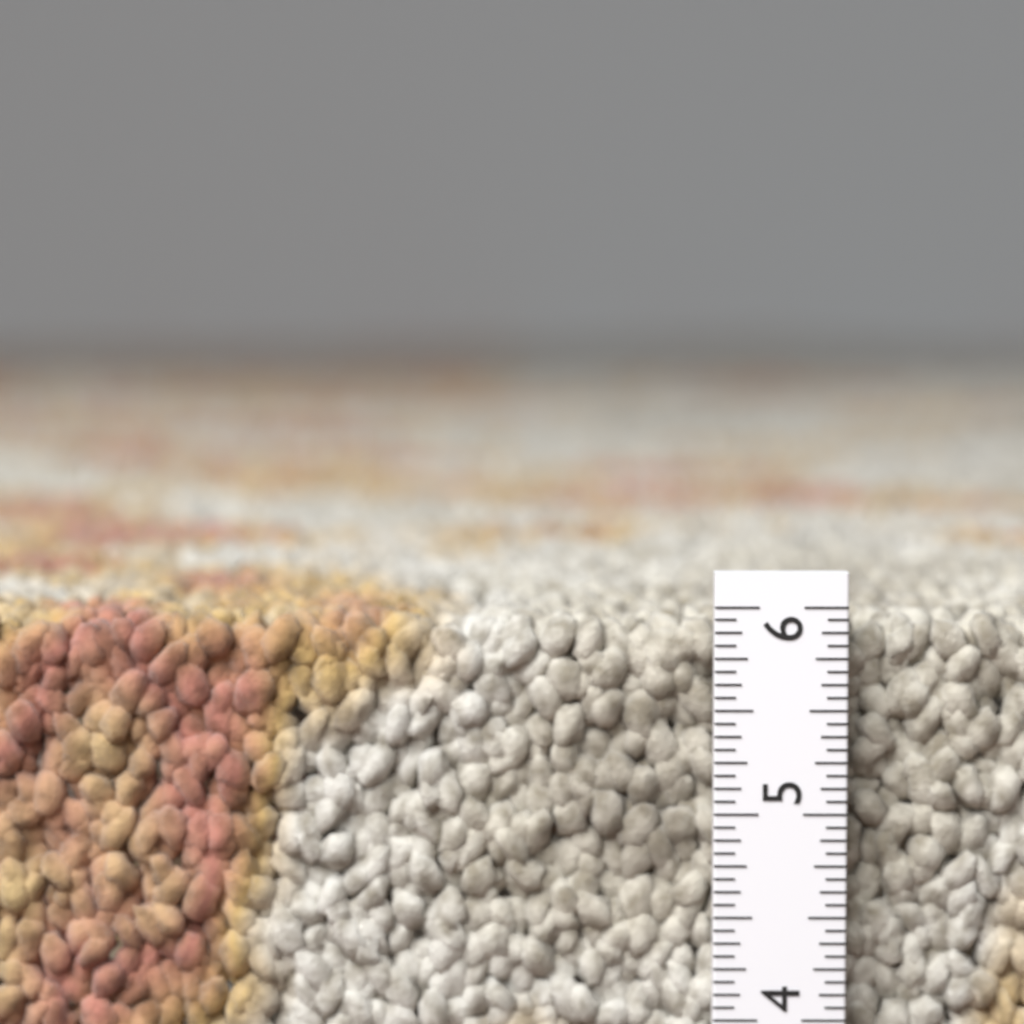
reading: 5.9375 in
